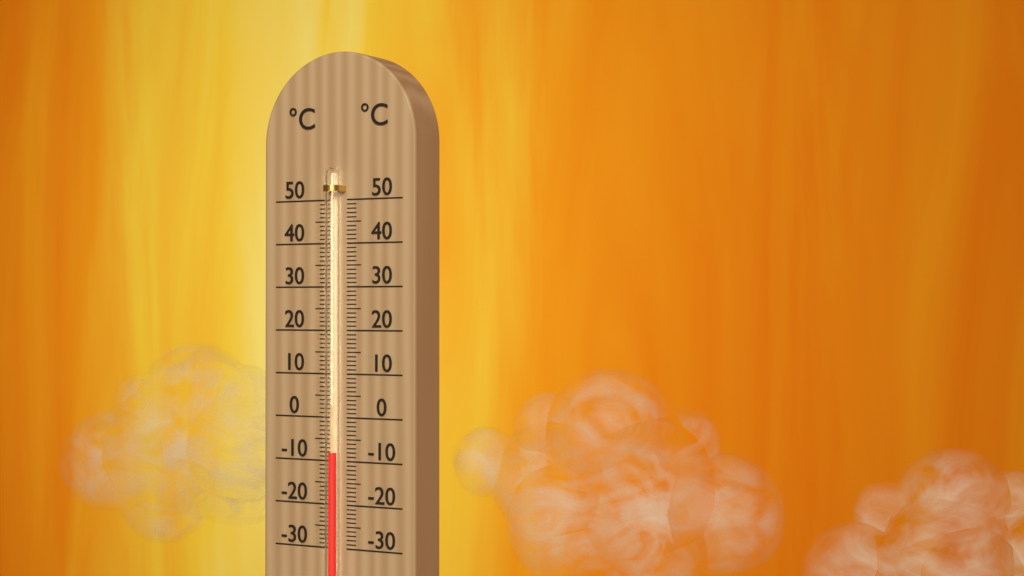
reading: -8 °C
